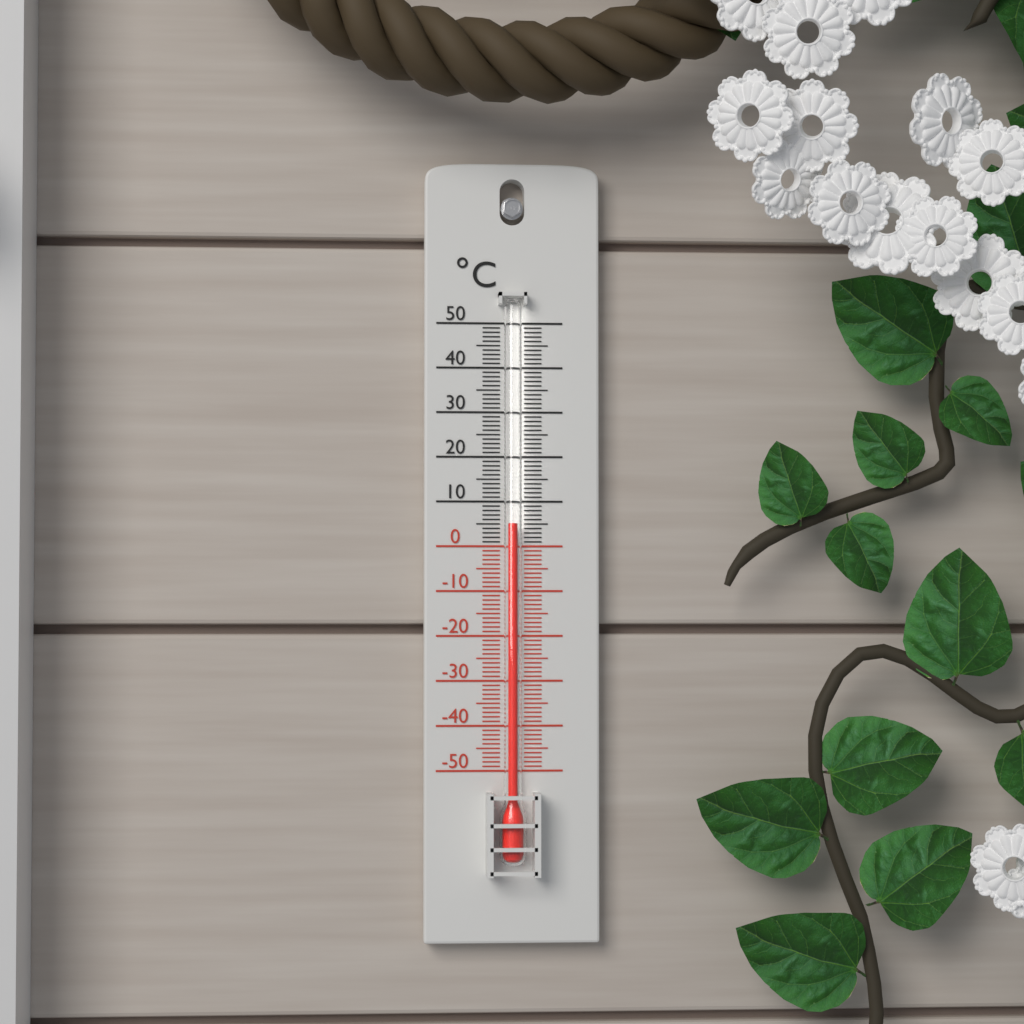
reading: 5 °C
